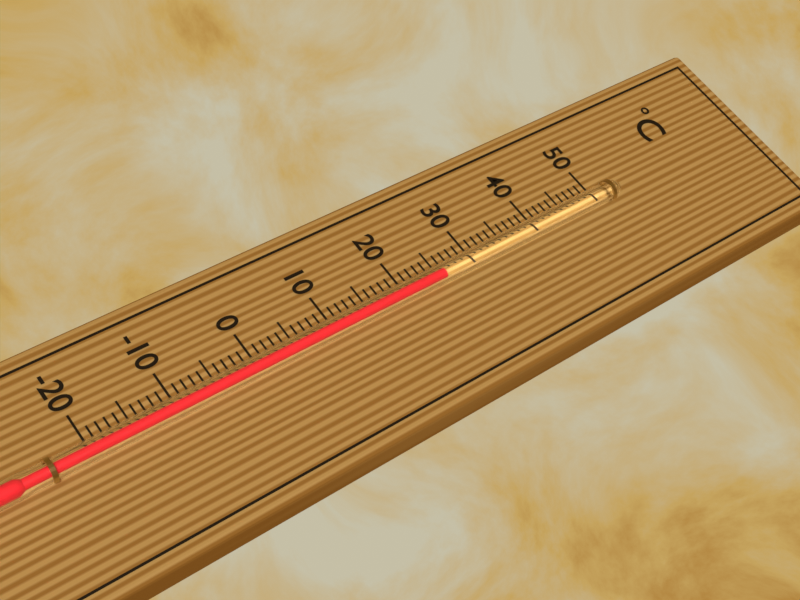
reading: 25 °C
